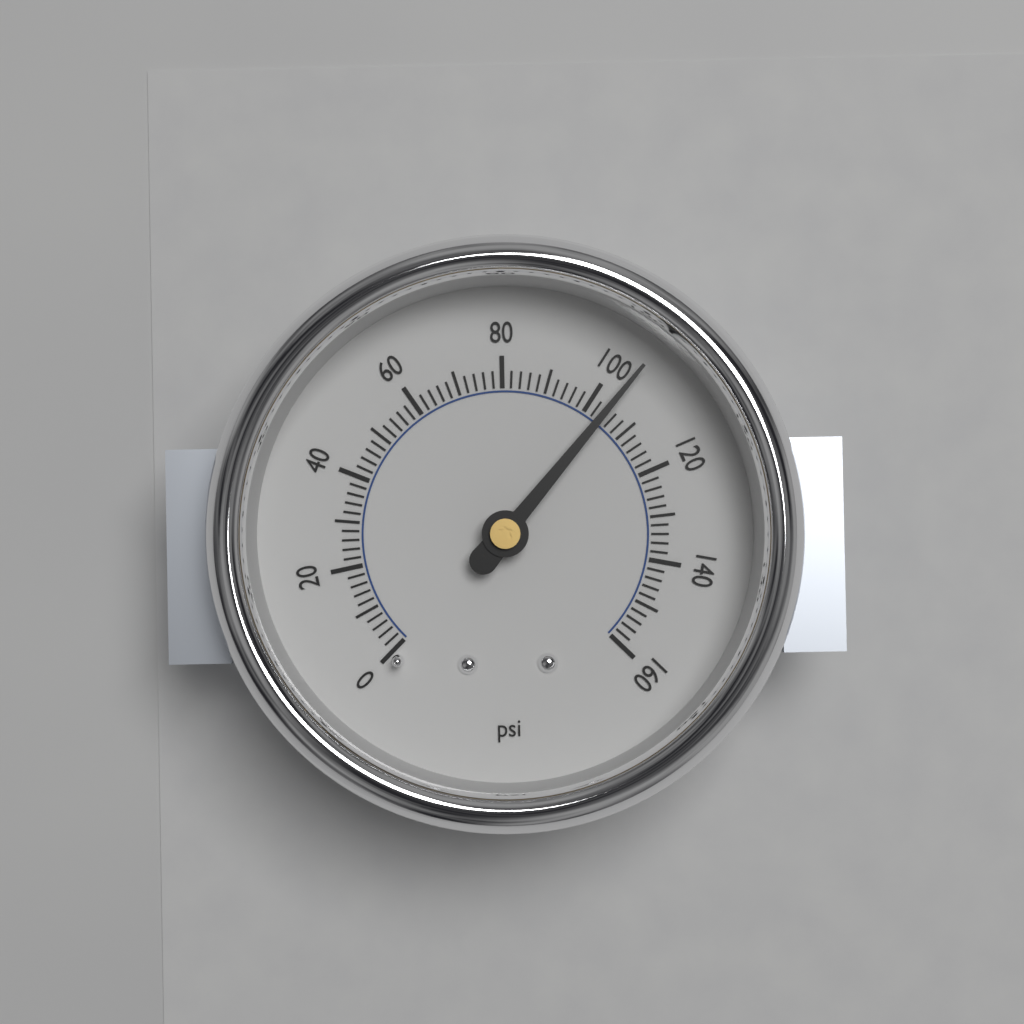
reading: 104 psi
